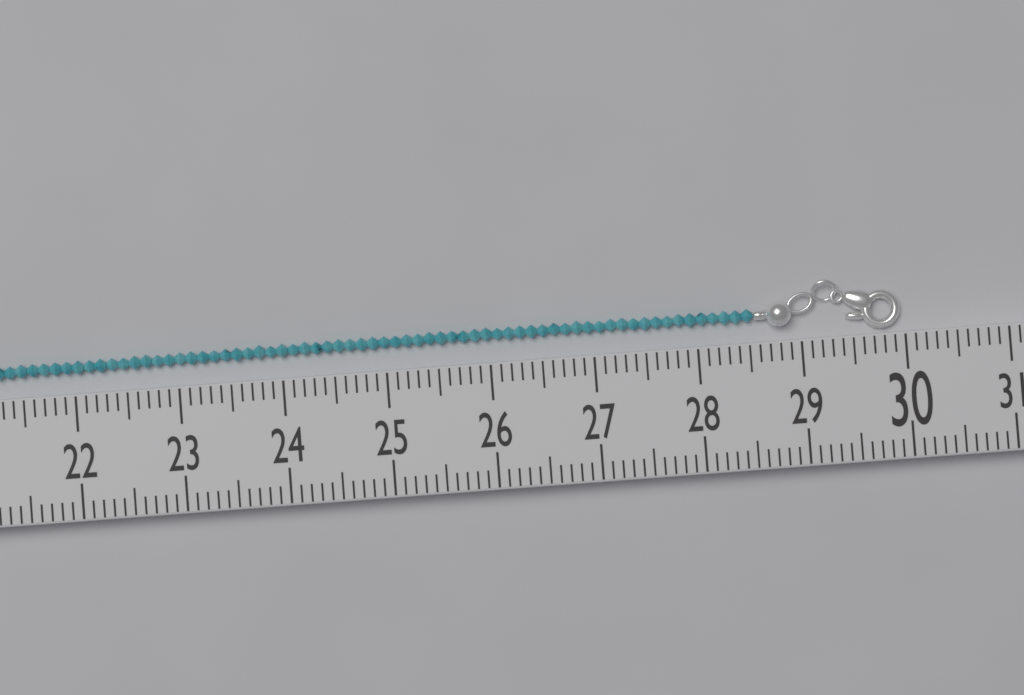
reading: 30.0 (no unit)
